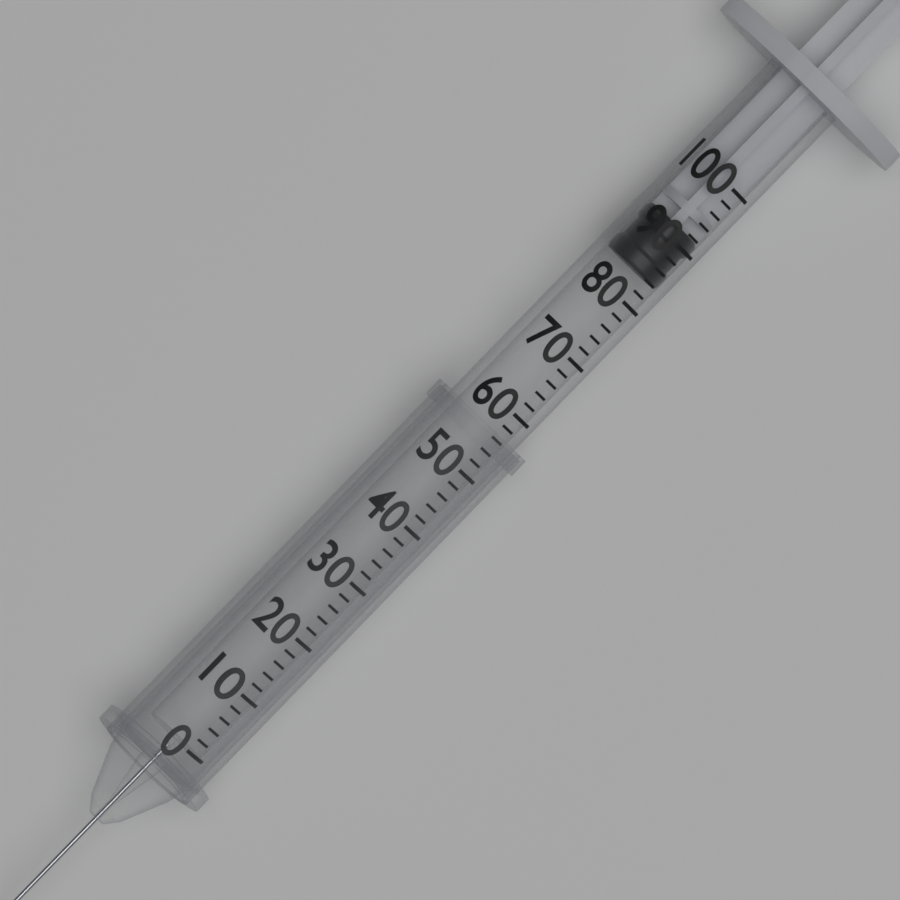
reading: 84 (no unit)
